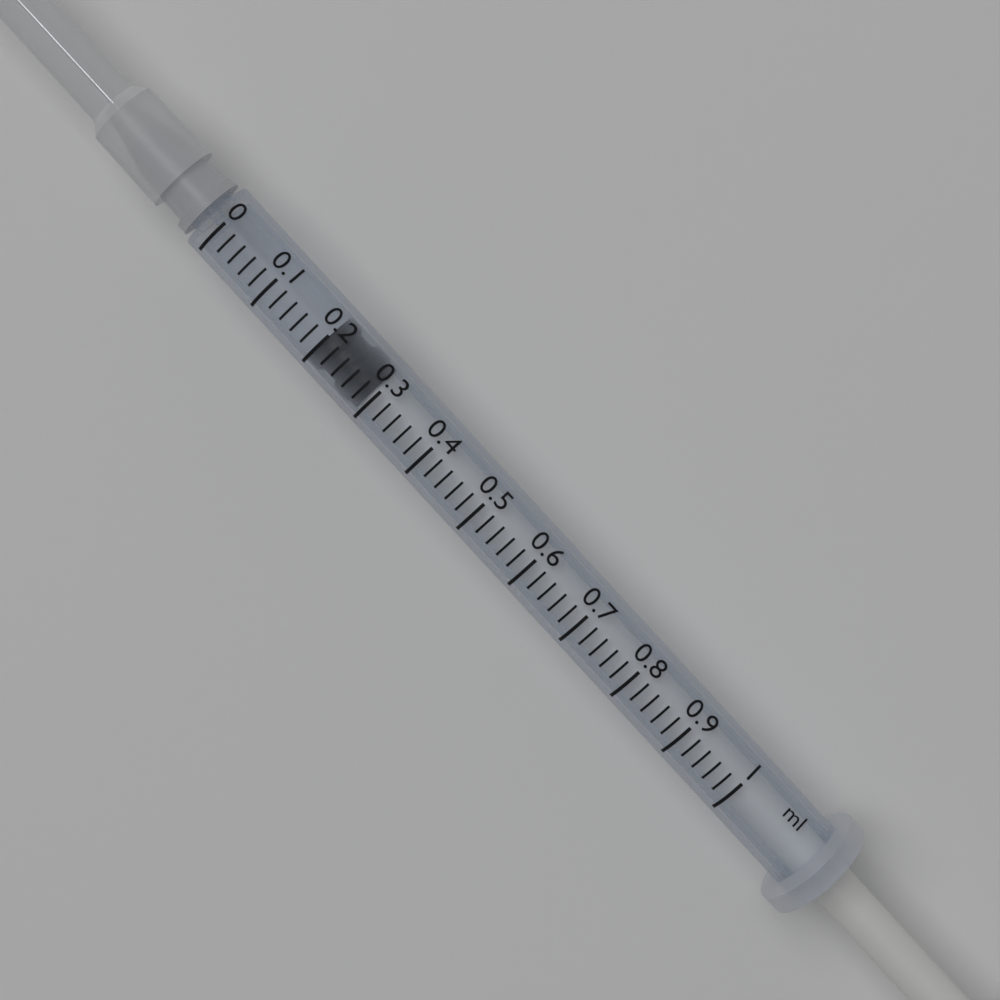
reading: 0.20 ml
